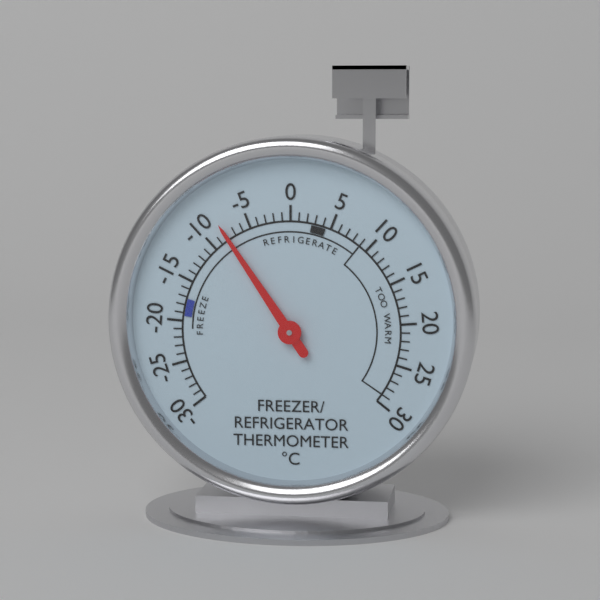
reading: -8 °C
